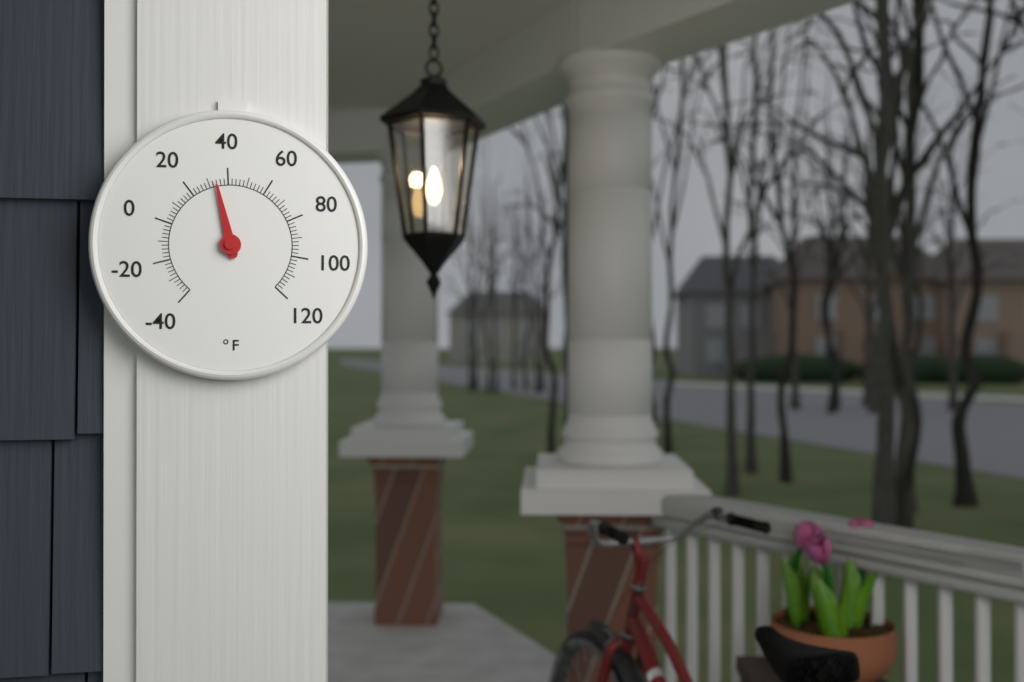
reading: 34 °F
